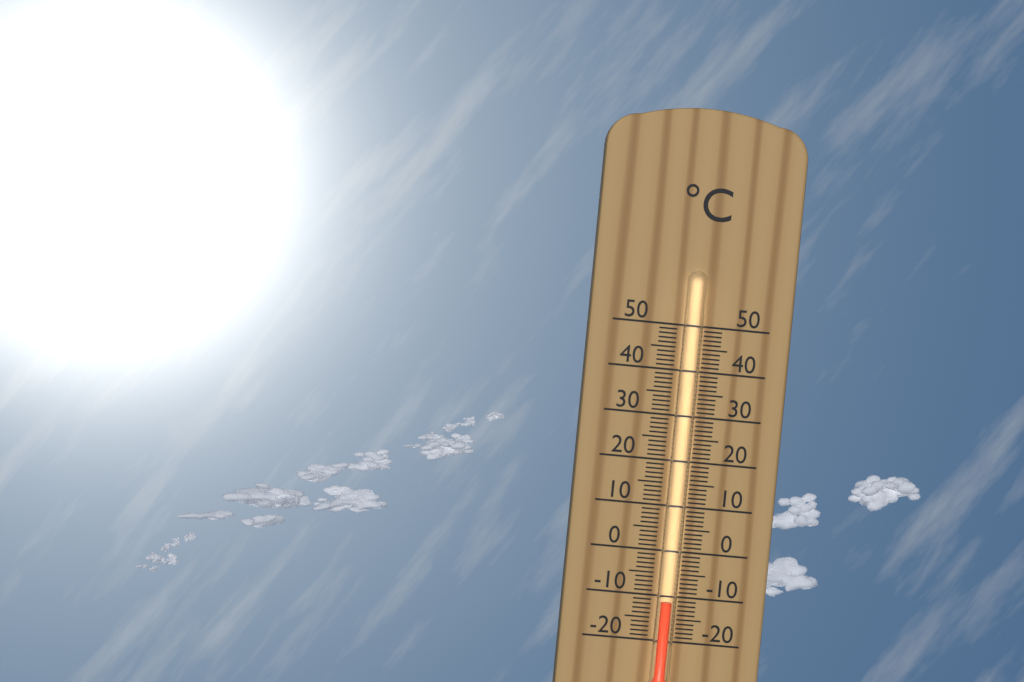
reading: -11 °C
